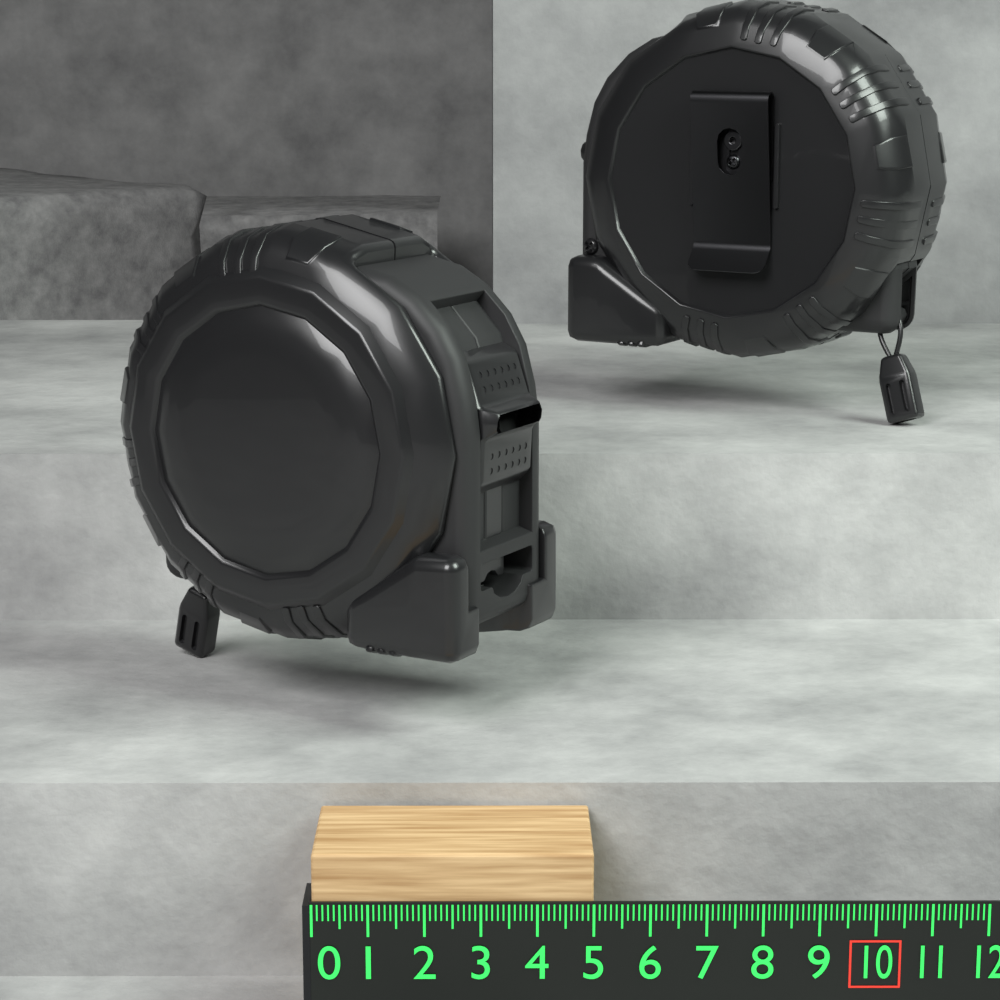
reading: 5.0 (no unit)
